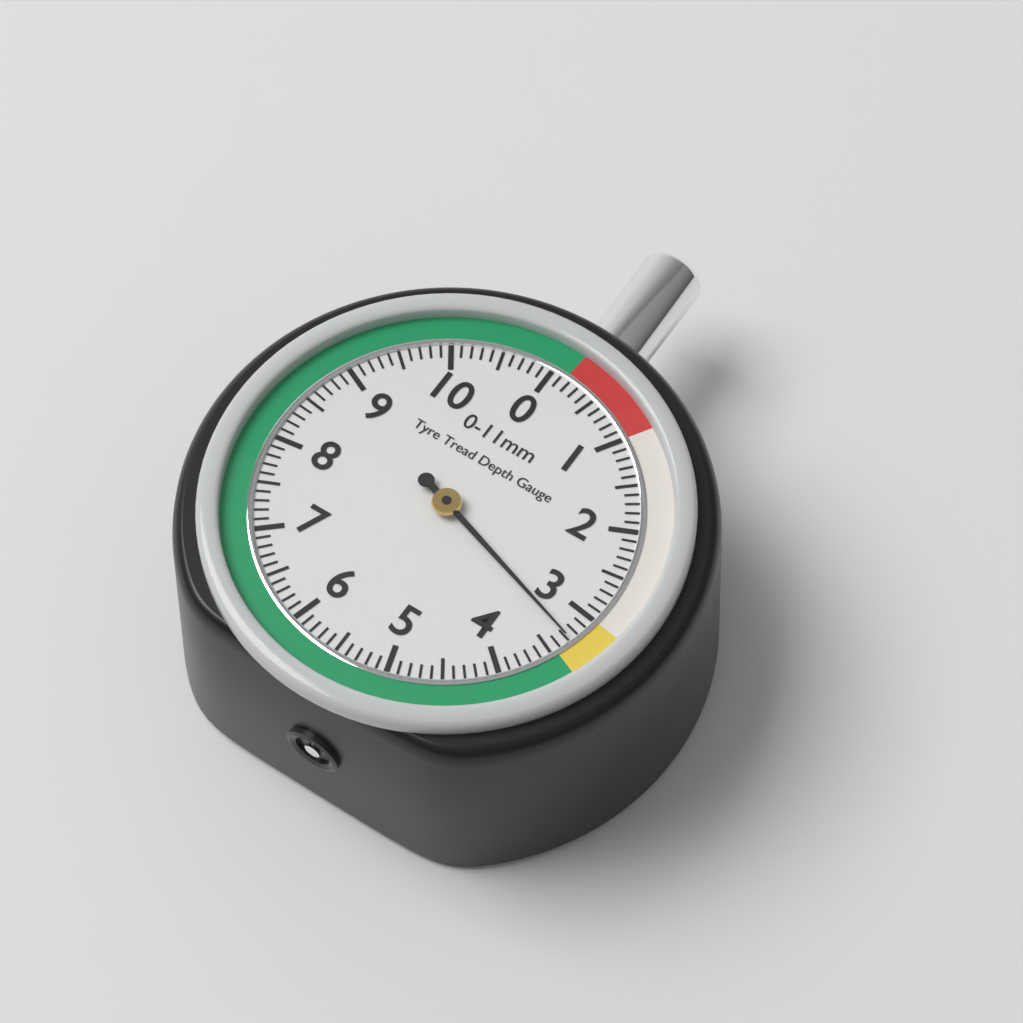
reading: 3.3 mm
